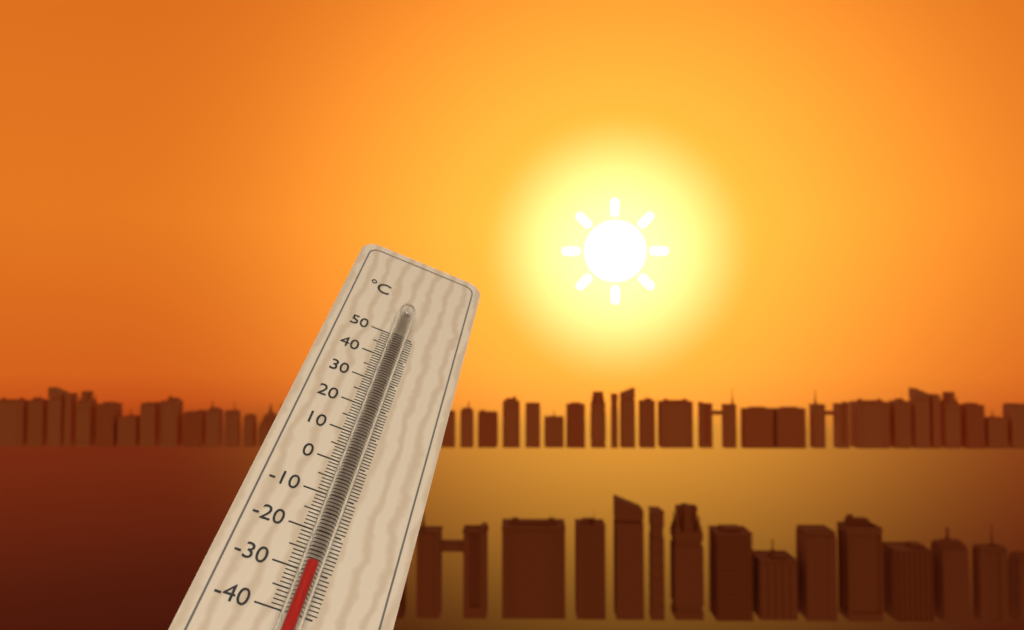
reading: -30 °C
